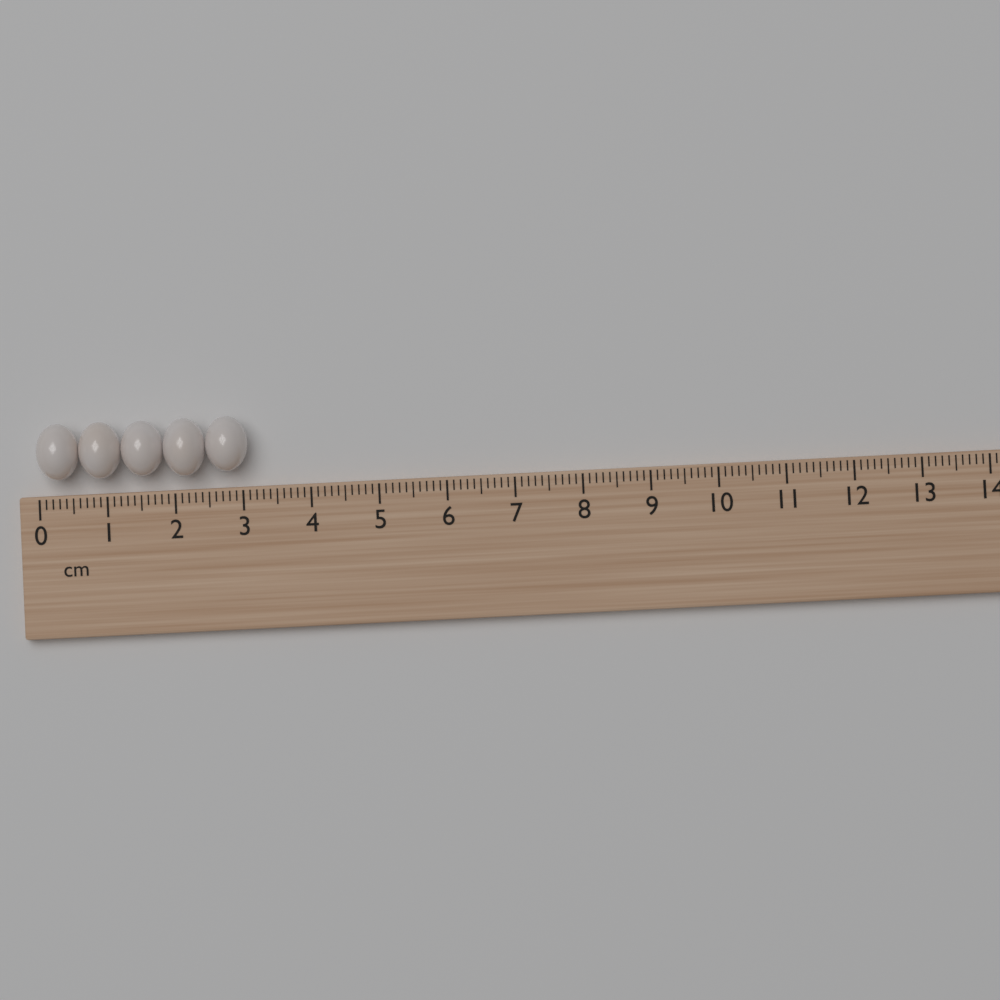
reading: 3.1 cm
